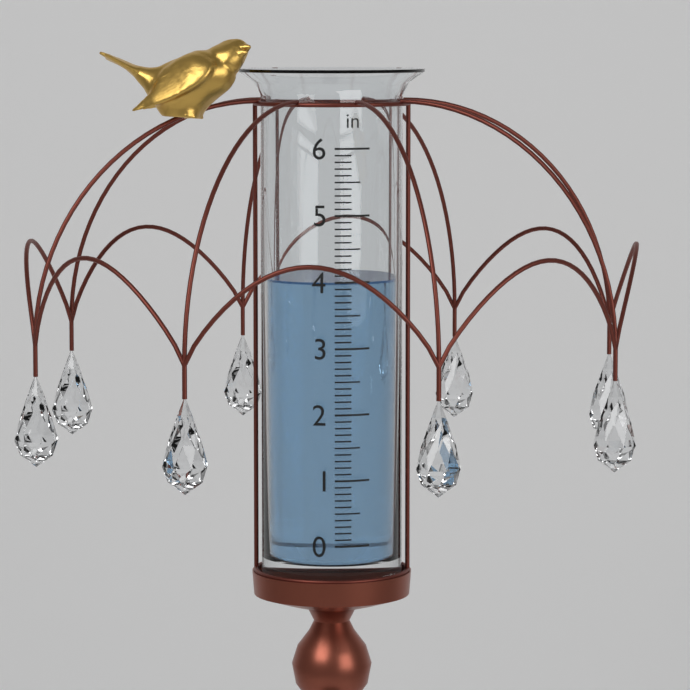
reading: 4.0 in
